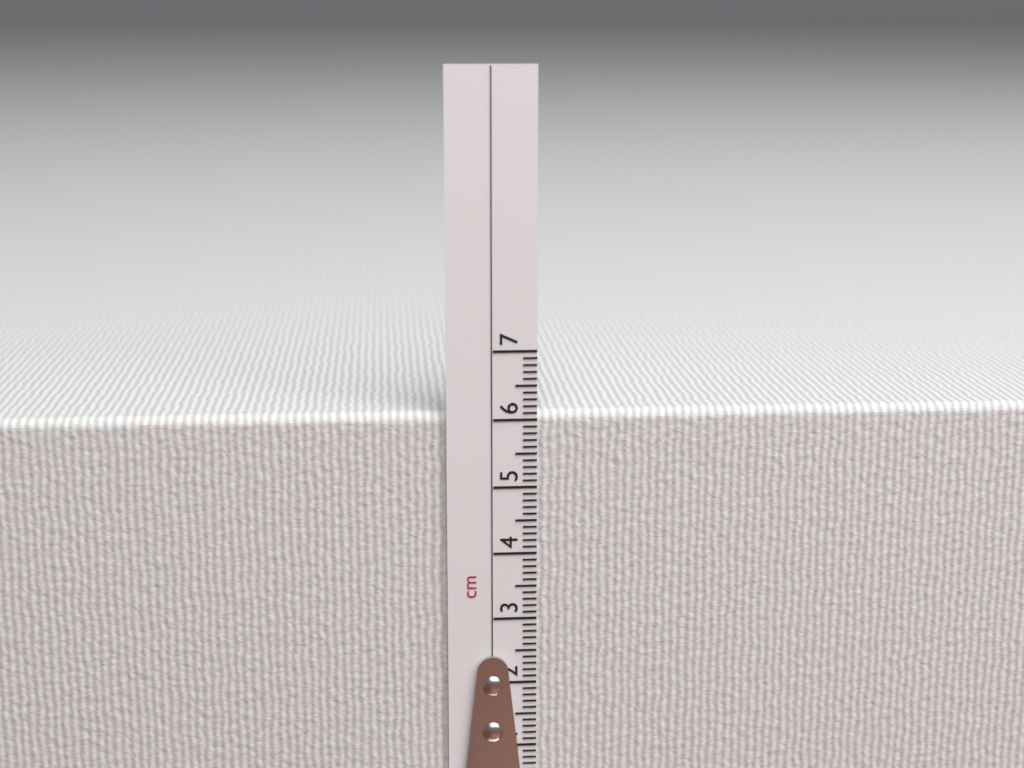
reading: 6.1 cm
